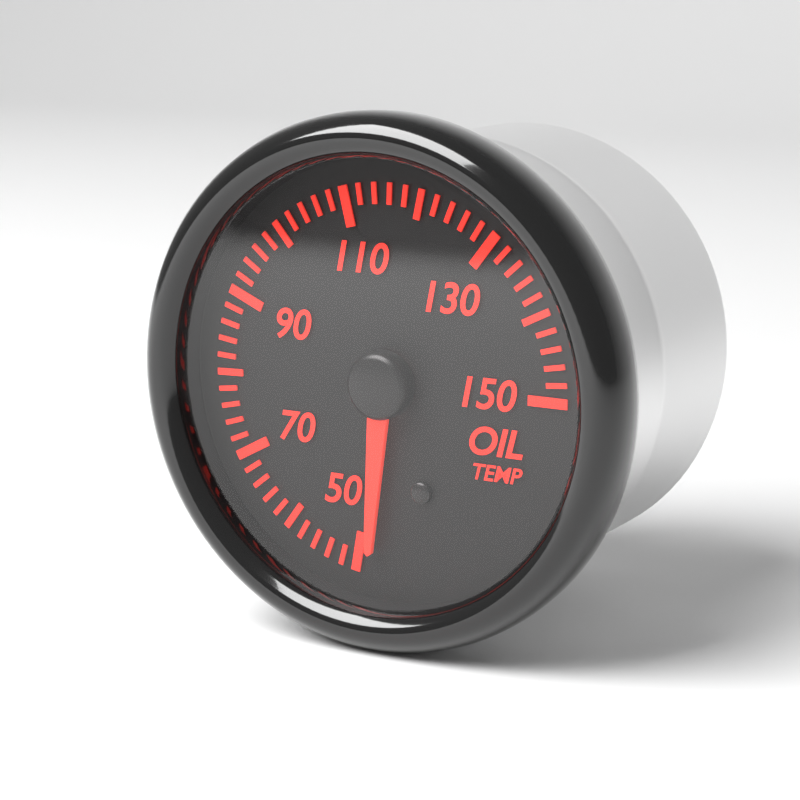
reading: 48 (no unit)
